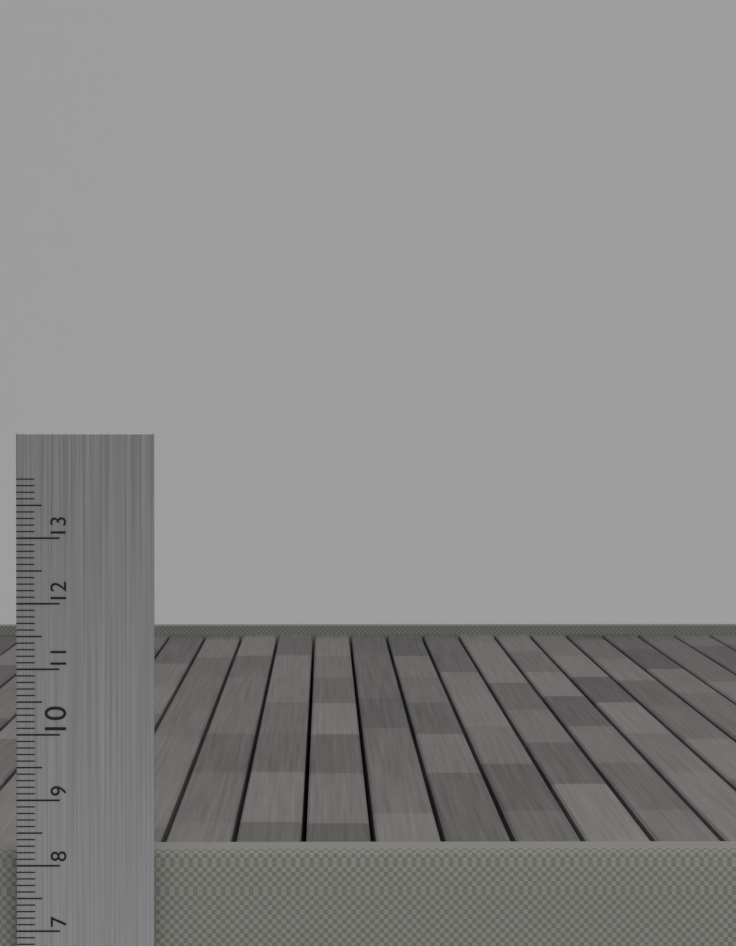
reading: 8.2 cm
